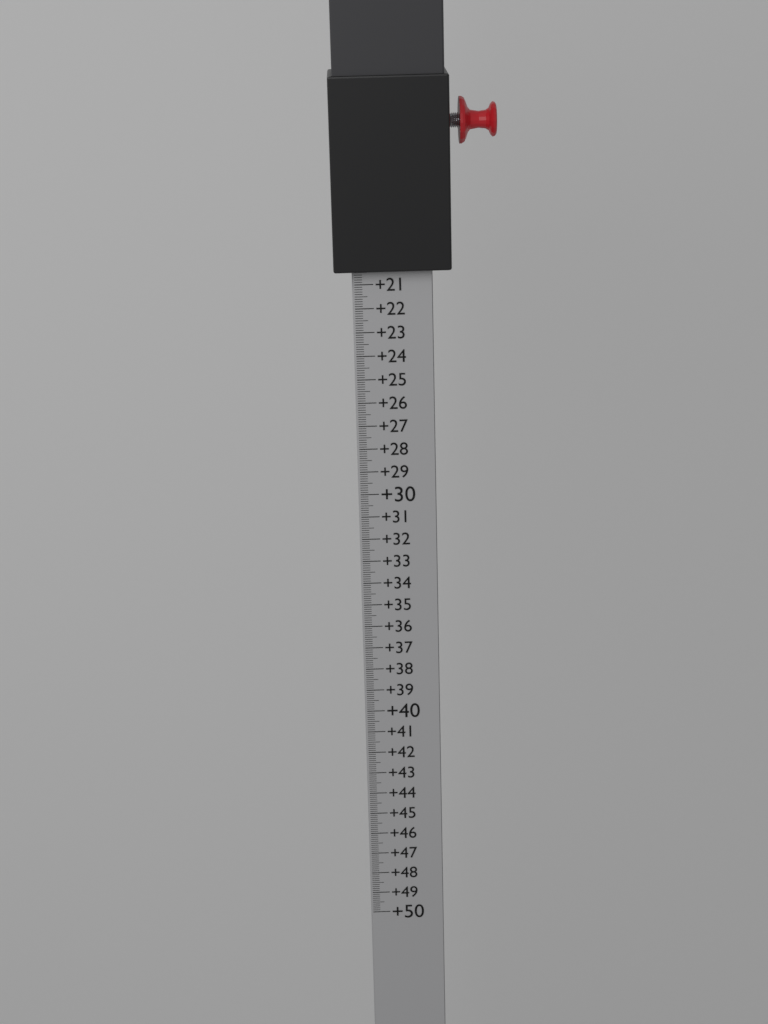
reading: 20.4 (no unit)
